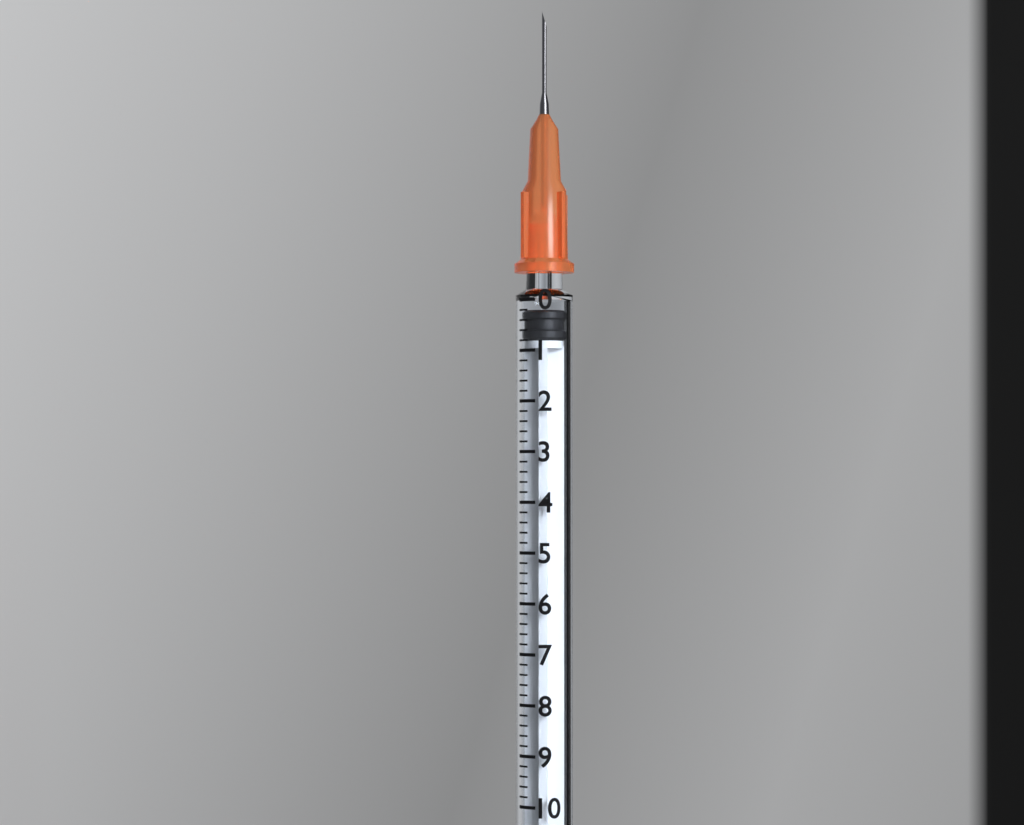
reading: 0.2 (no unit)
